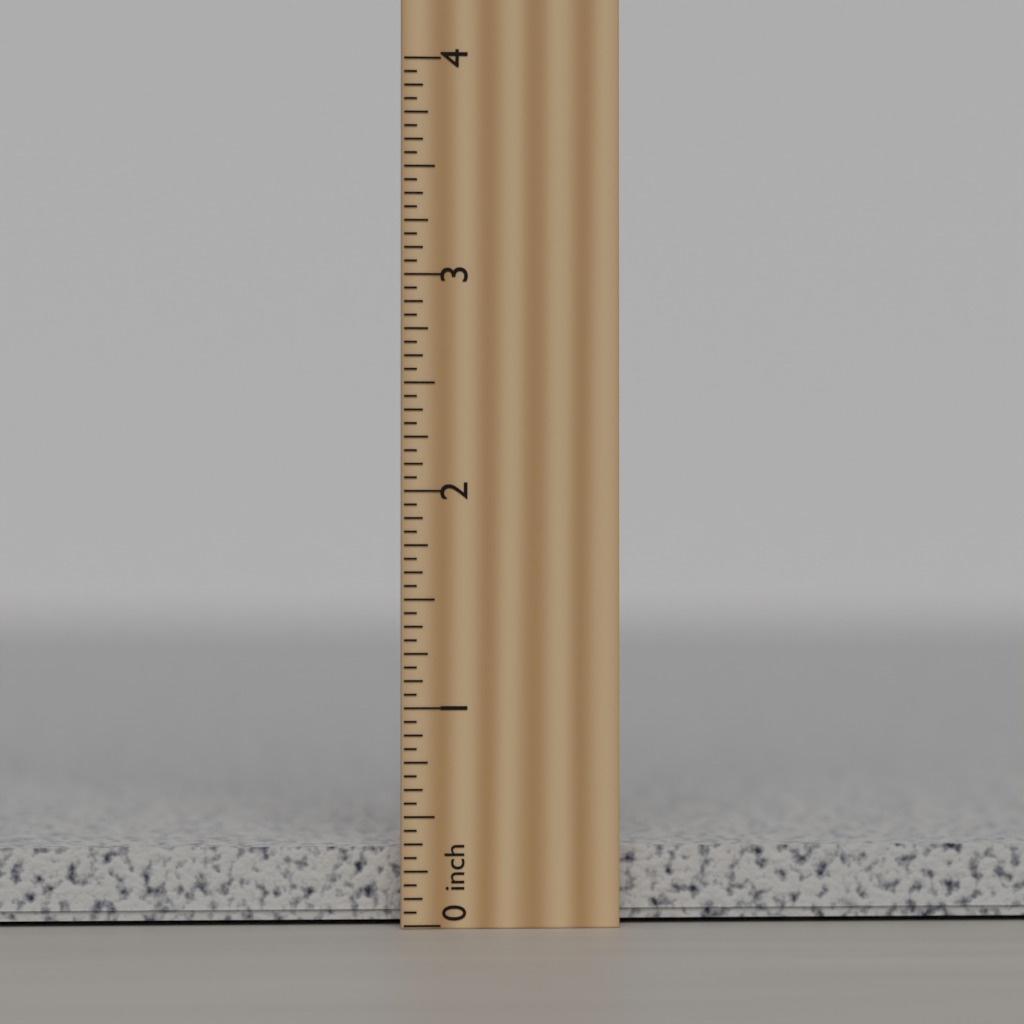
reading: 0.3750 inch
